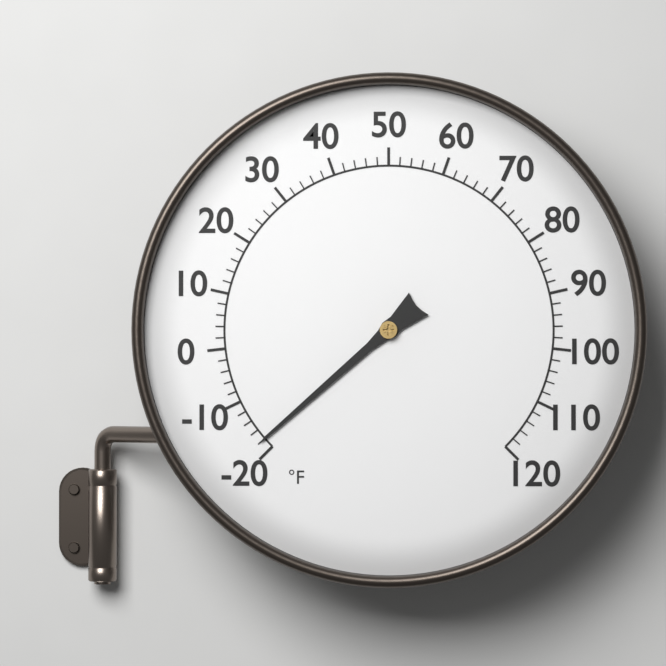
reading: -18 °F
